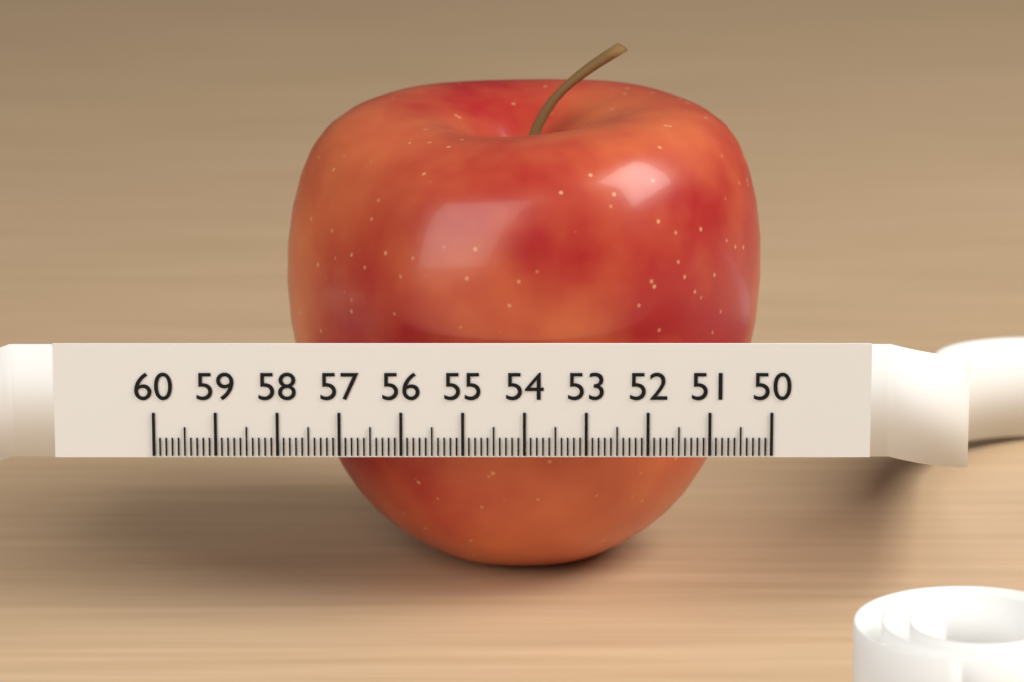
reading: 58.0 (no unit)
